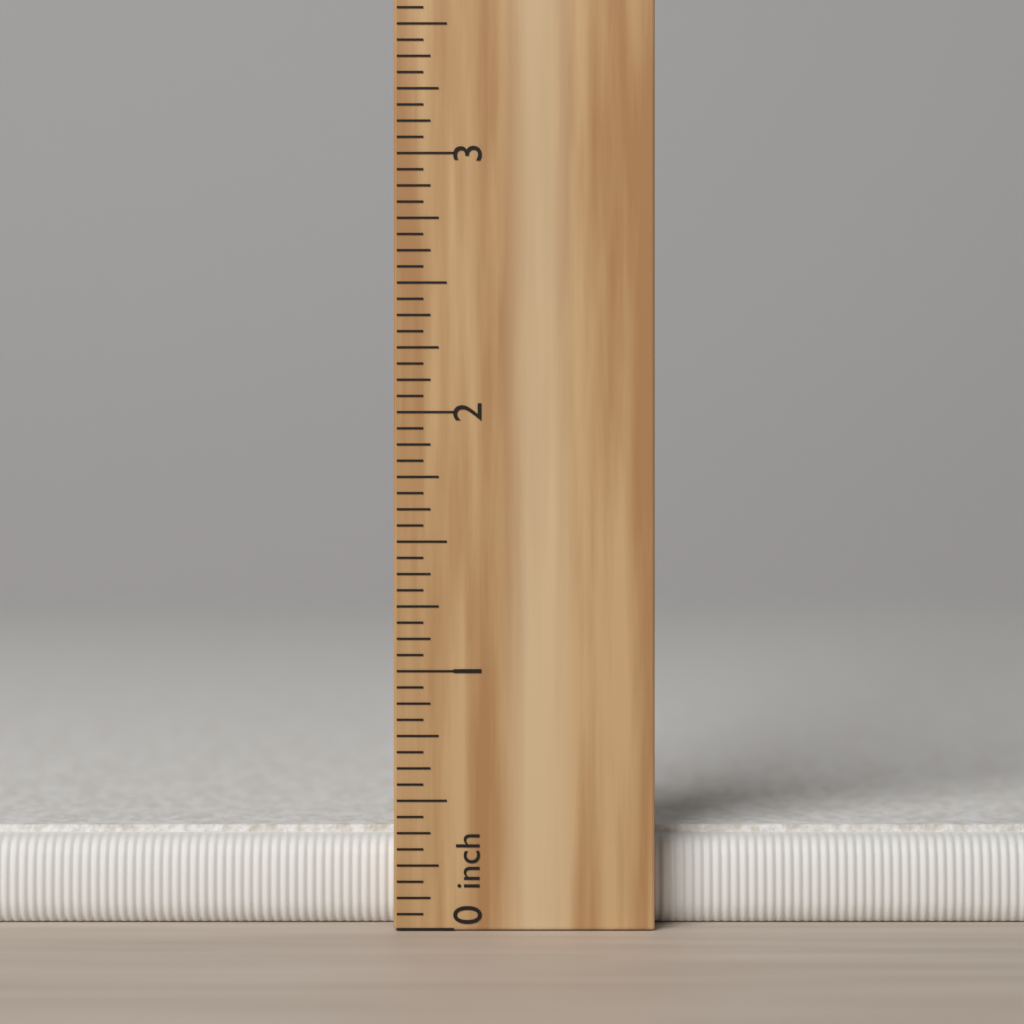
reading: 0.4000 inch
